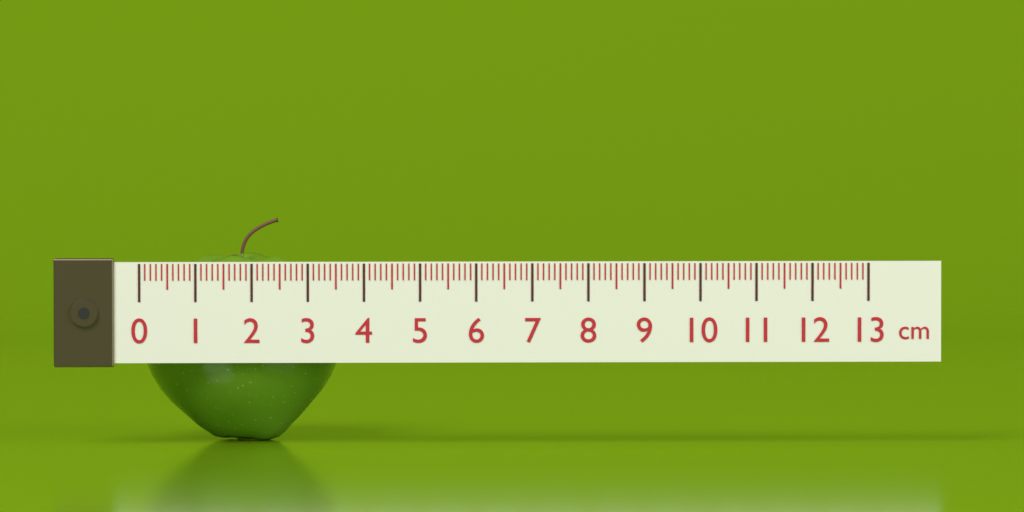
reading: 3.6 cm
